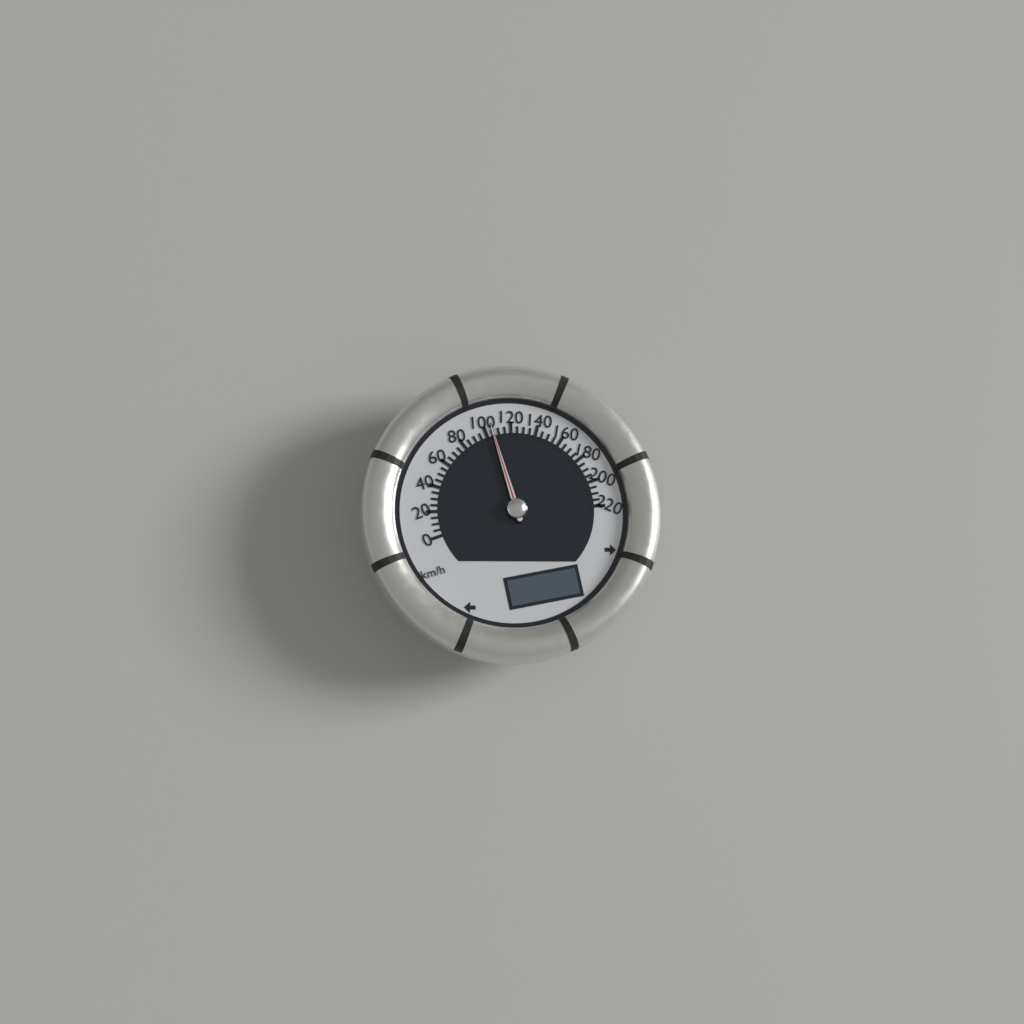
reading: 105 km/h
